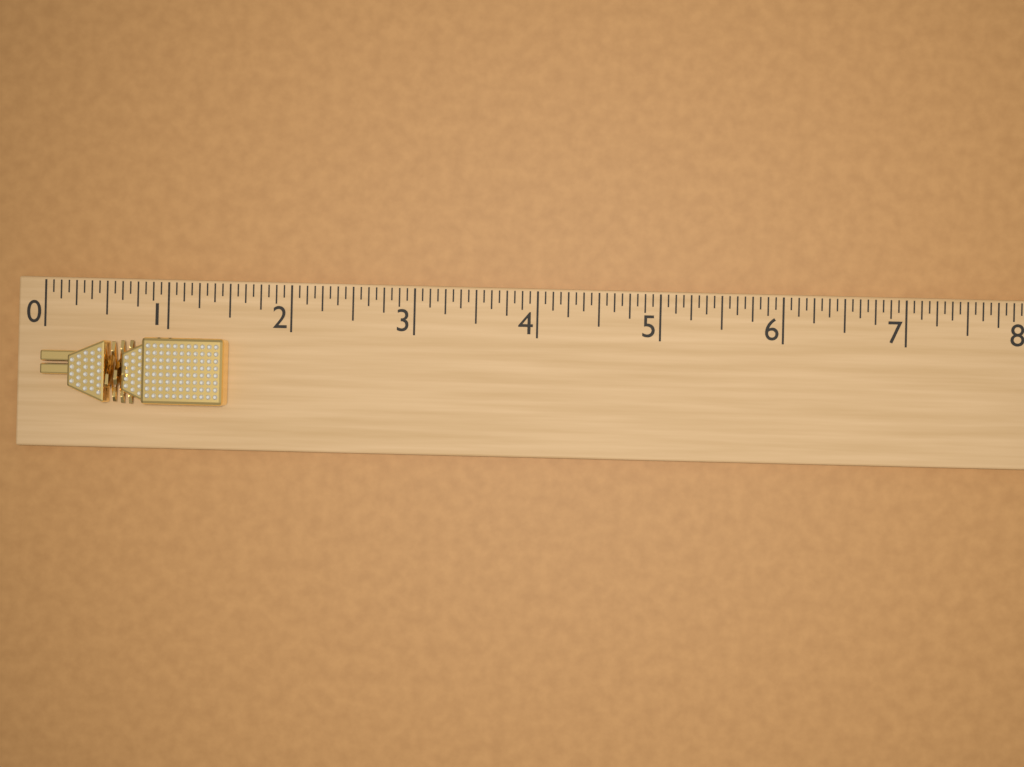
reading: 1.5000 (no unit)
